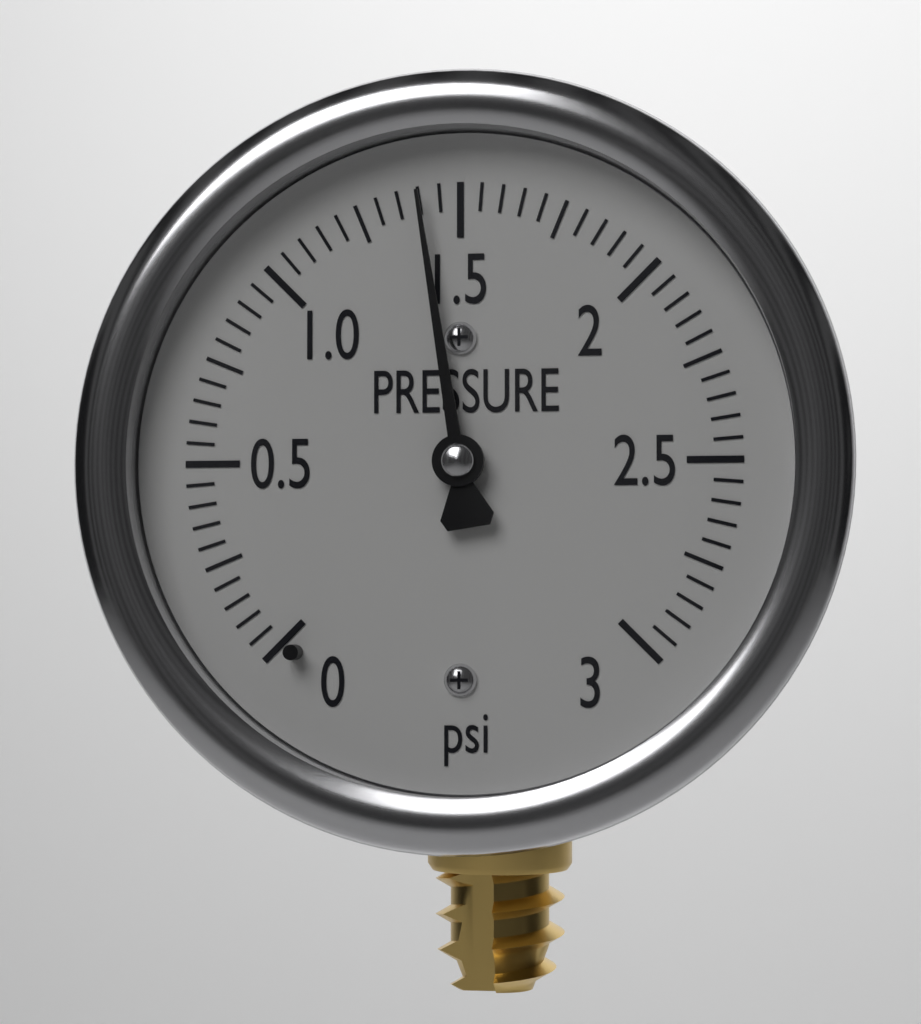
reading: 1.40 psi
